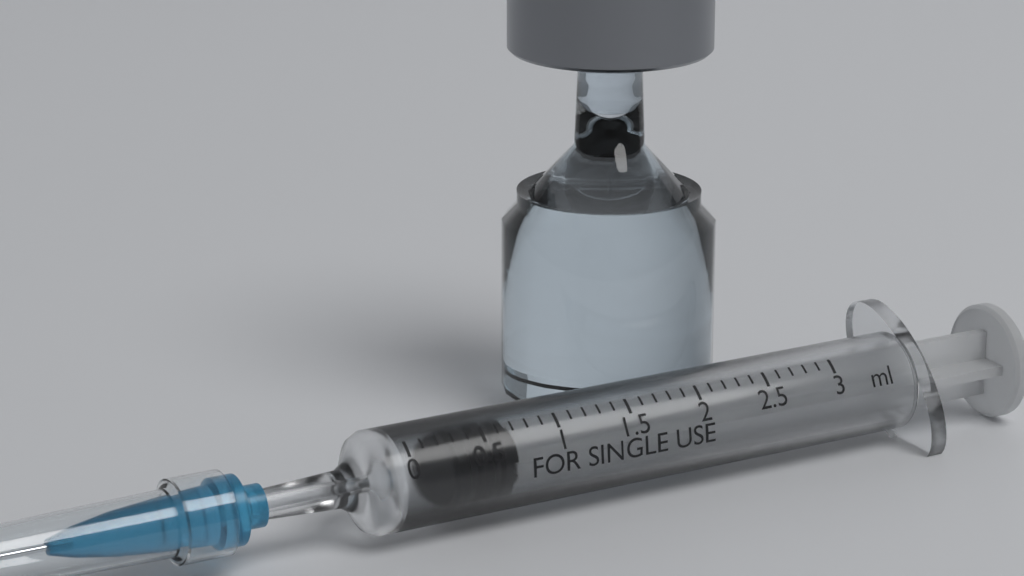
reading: 0.3 ml
